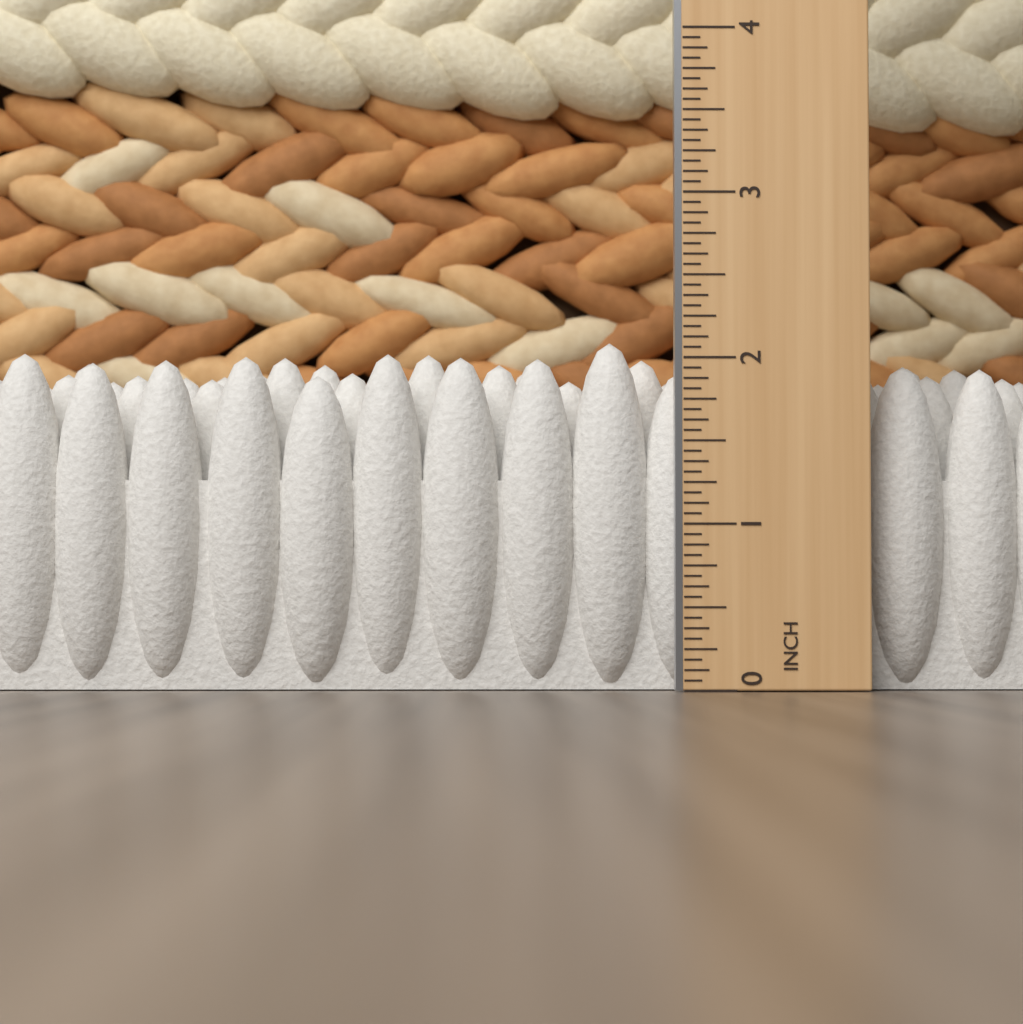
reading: 2.1250 in
